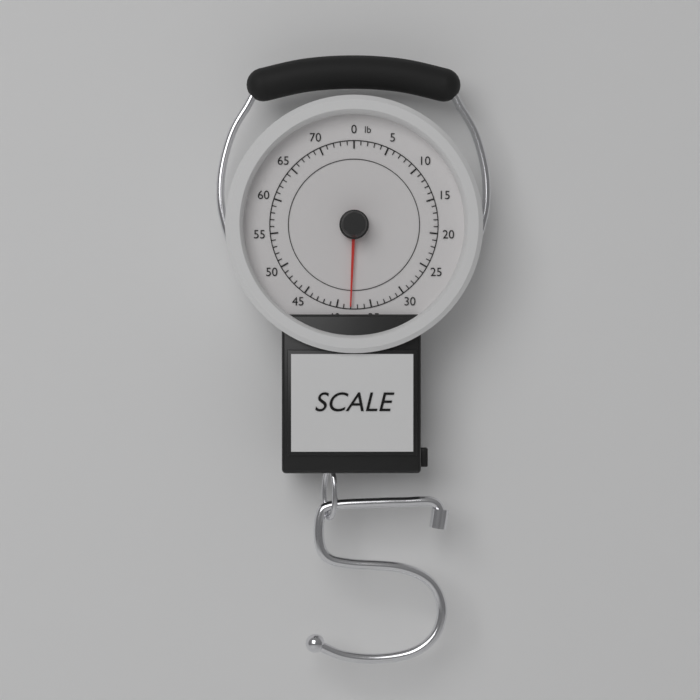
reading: 38 lb
